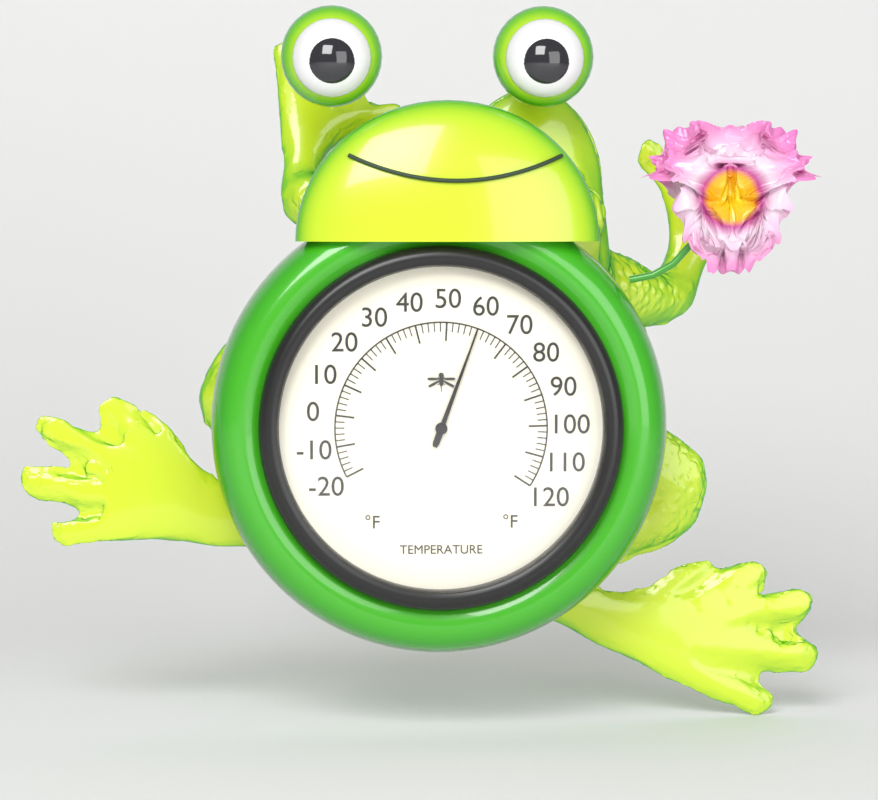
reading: 60 °F
